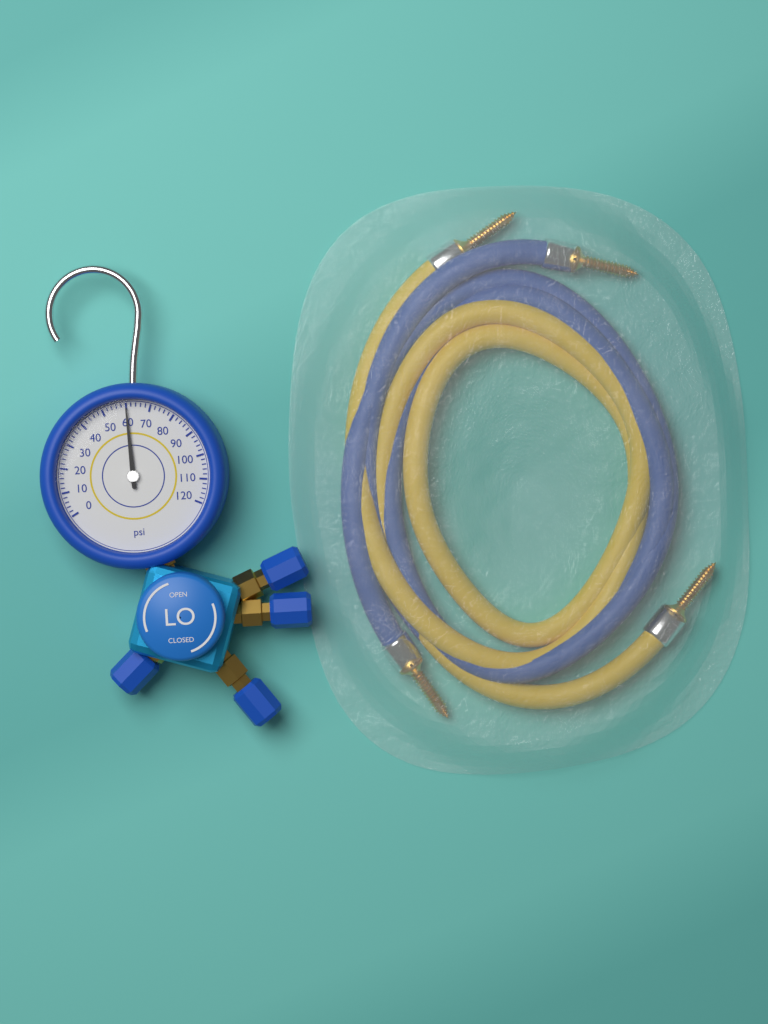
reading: 60 psi
